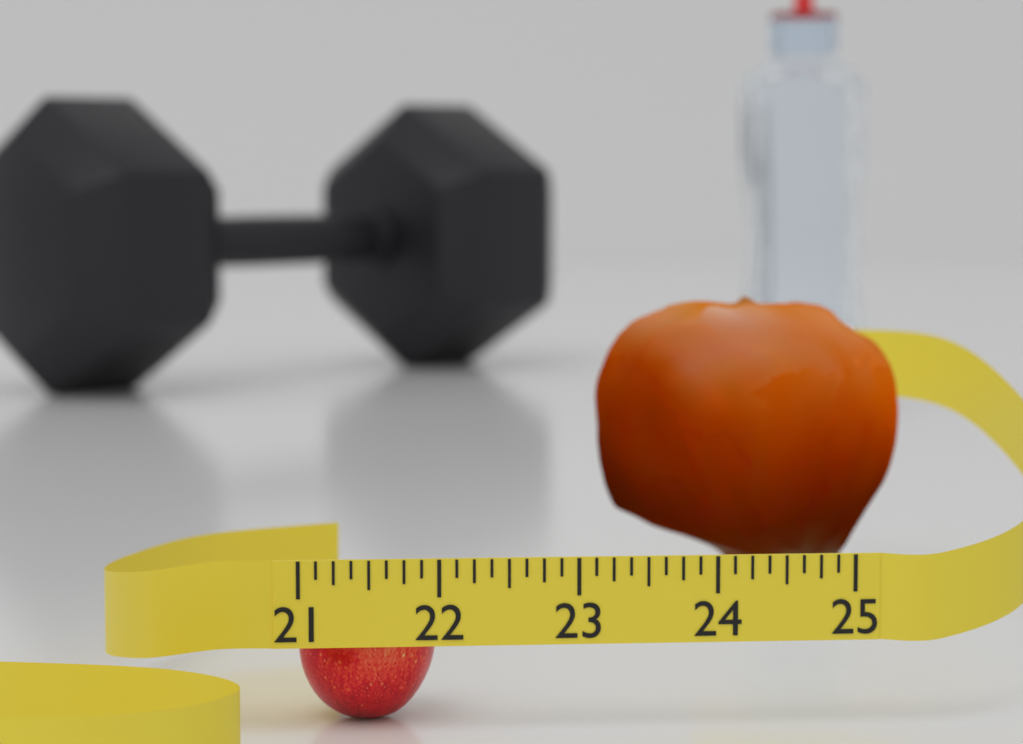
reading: 22.000 (no unit)
